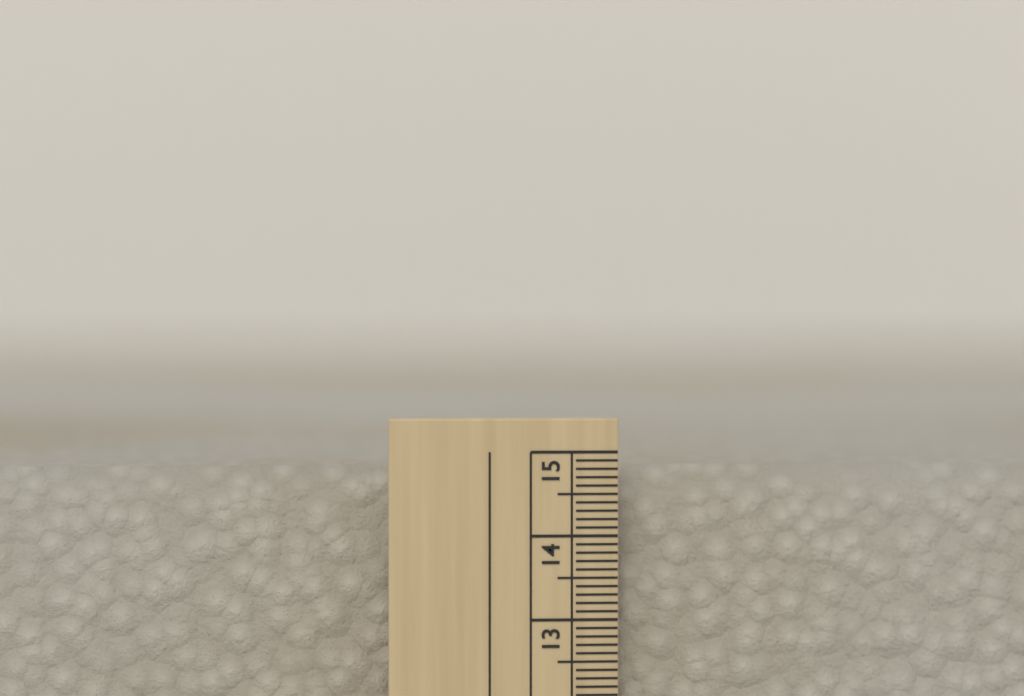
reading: 14.8 cm
